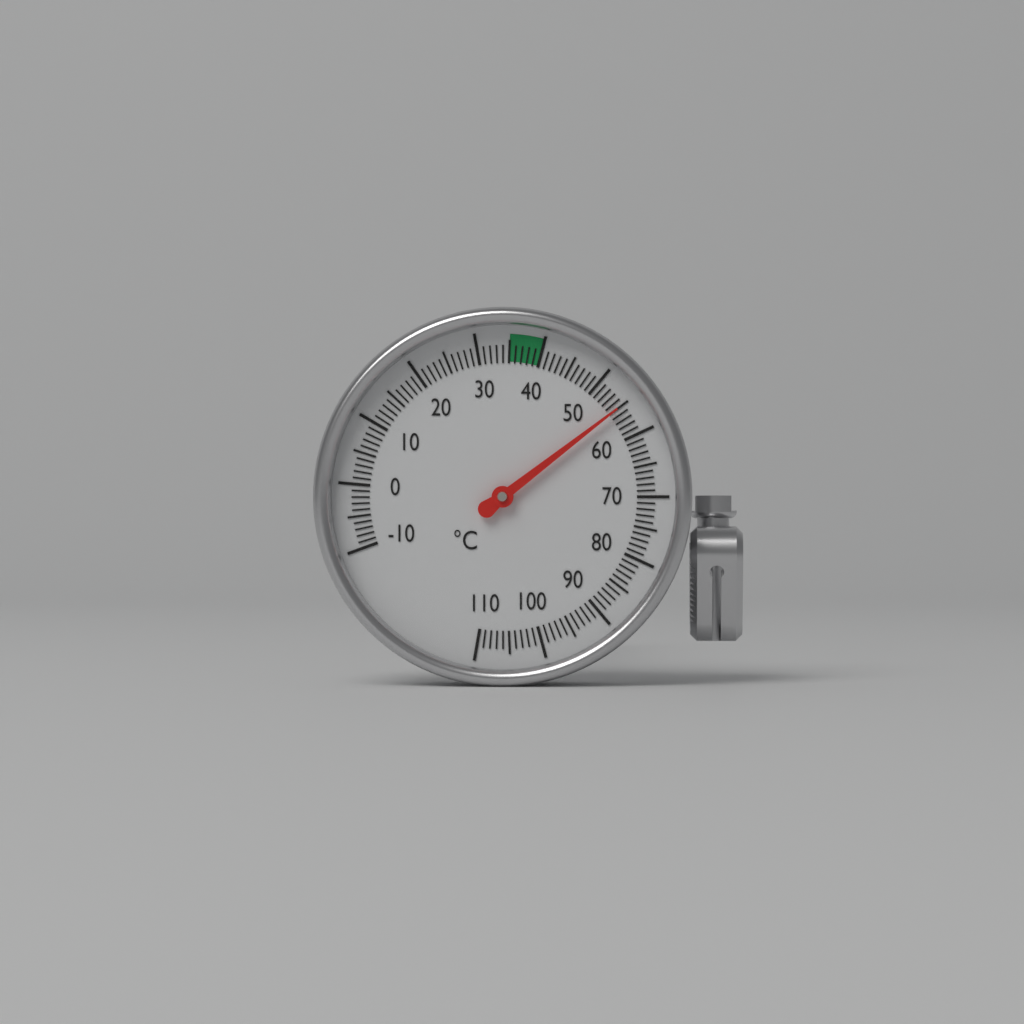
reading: 55 °C
